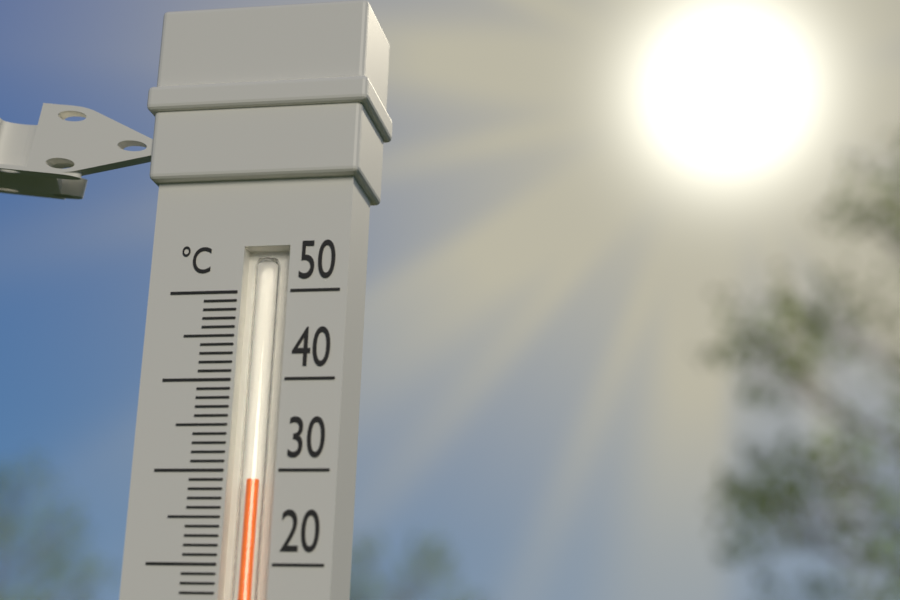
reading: 29 °C
